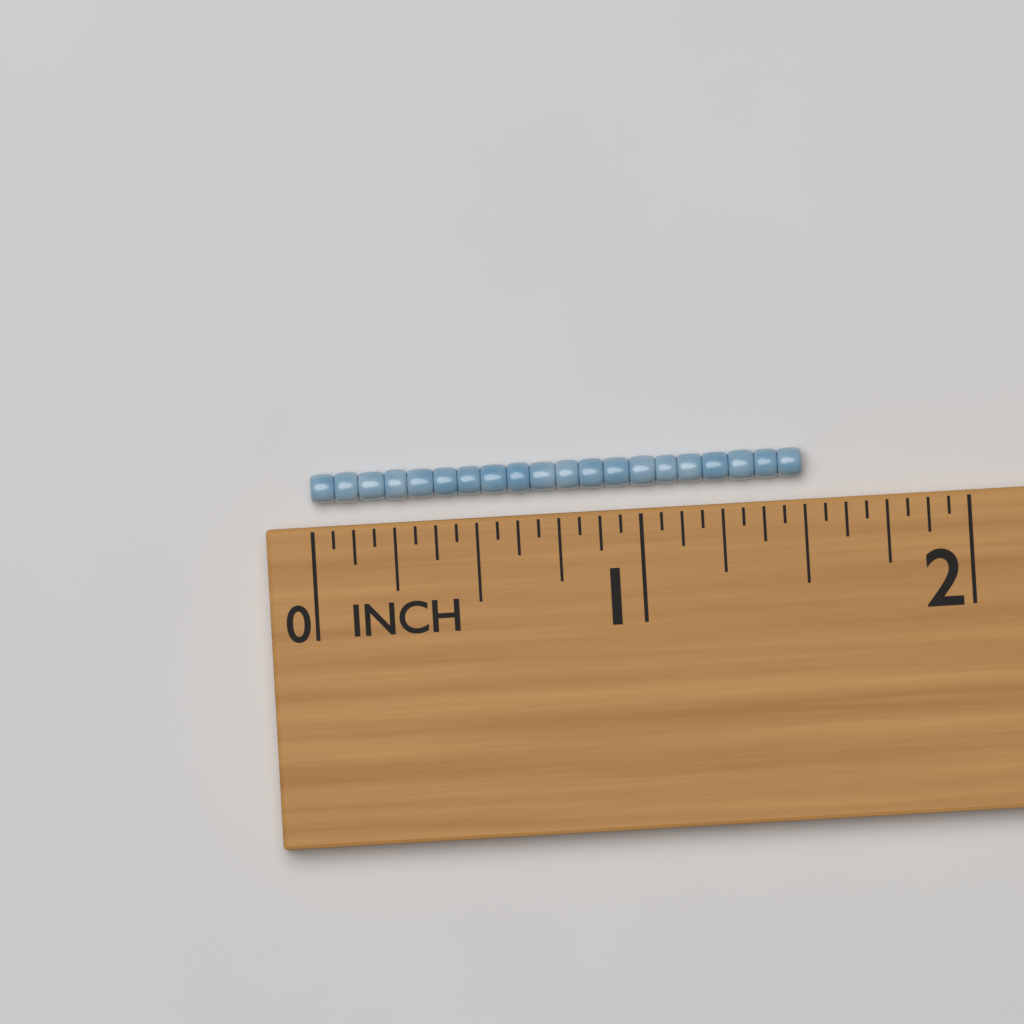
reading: 1.5000 in
